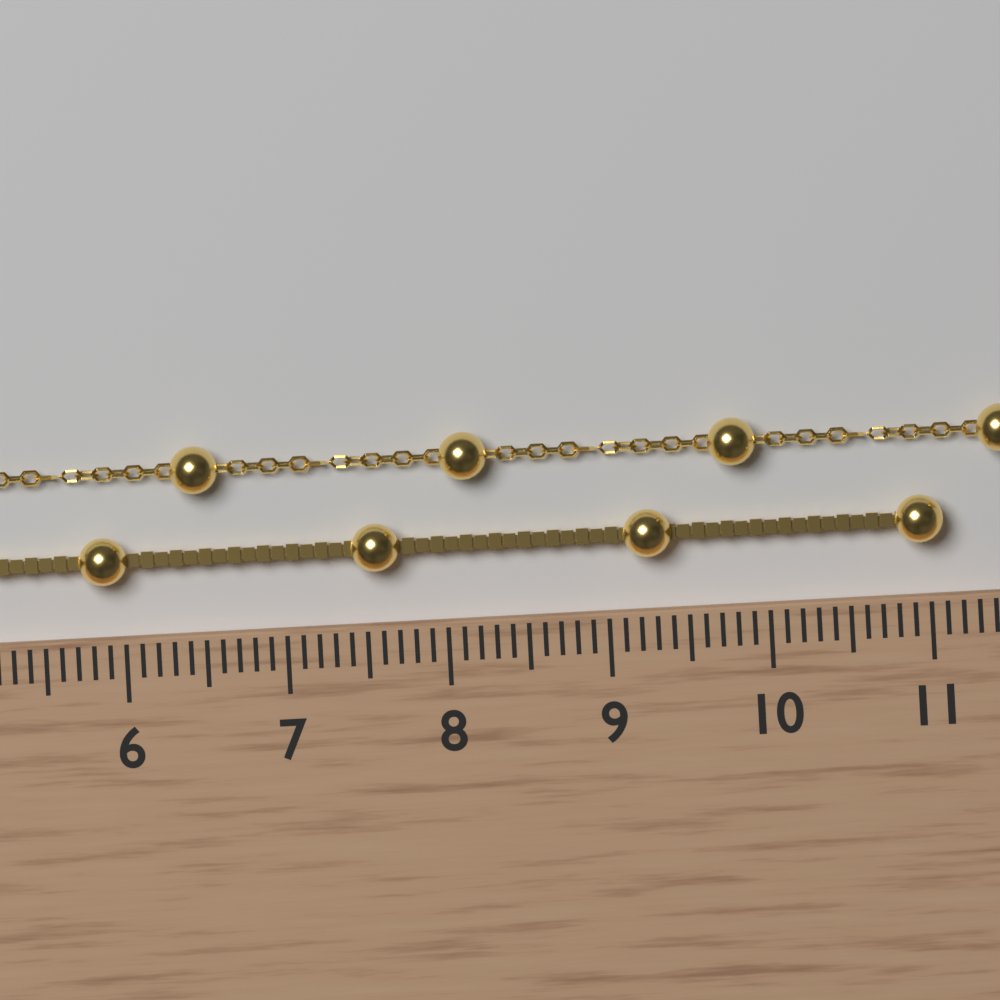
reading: 11.1 cm
